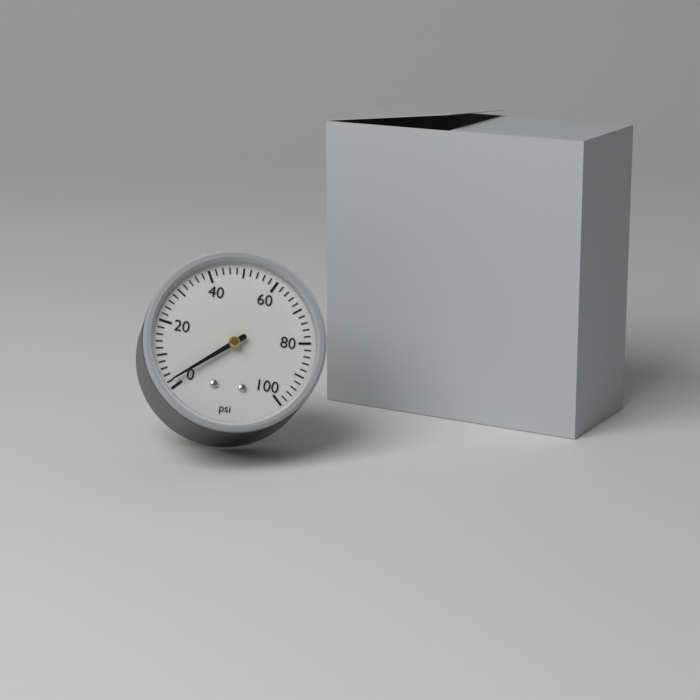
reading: 2 psi
